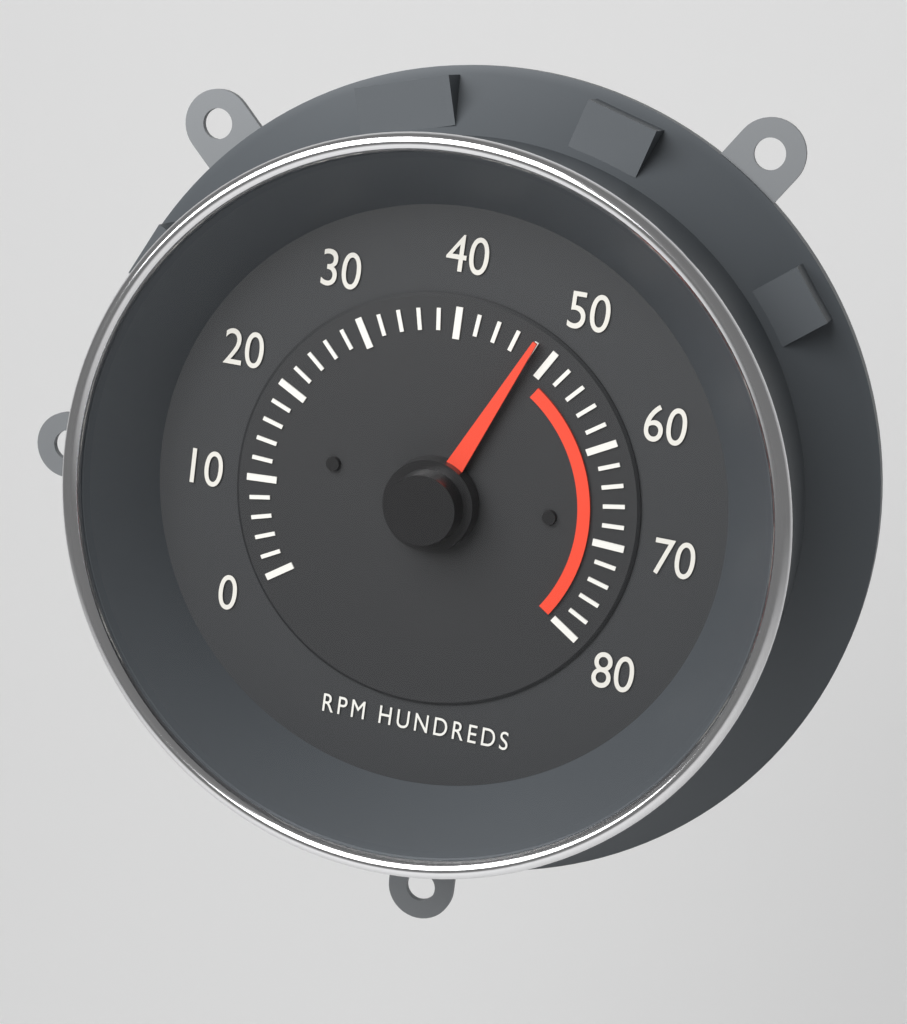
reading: 4800 RPM
